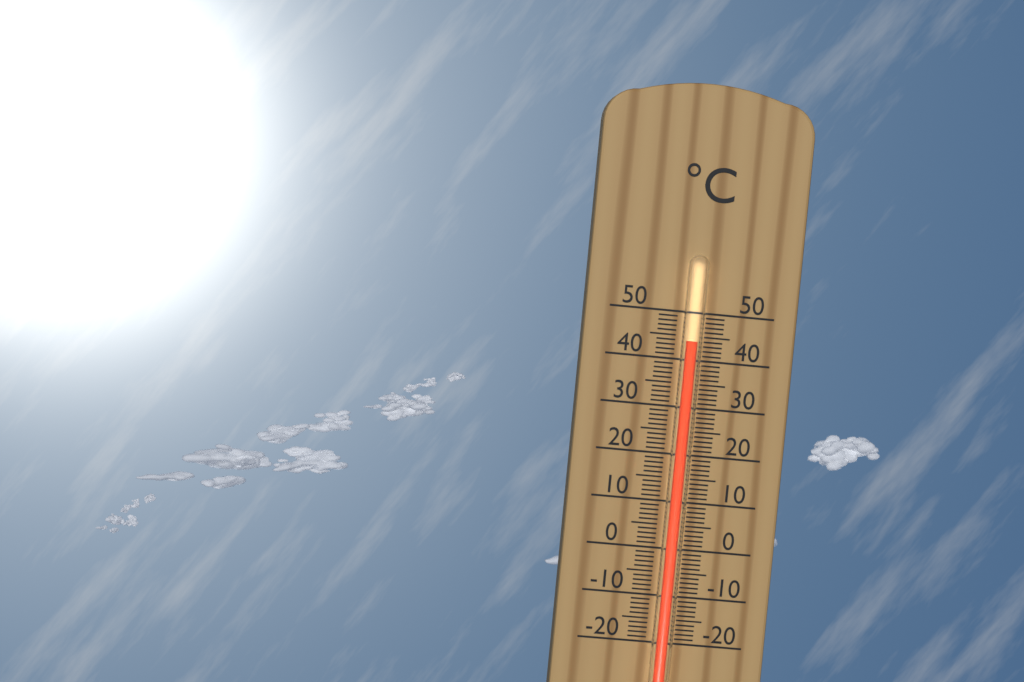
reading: 44 °C
